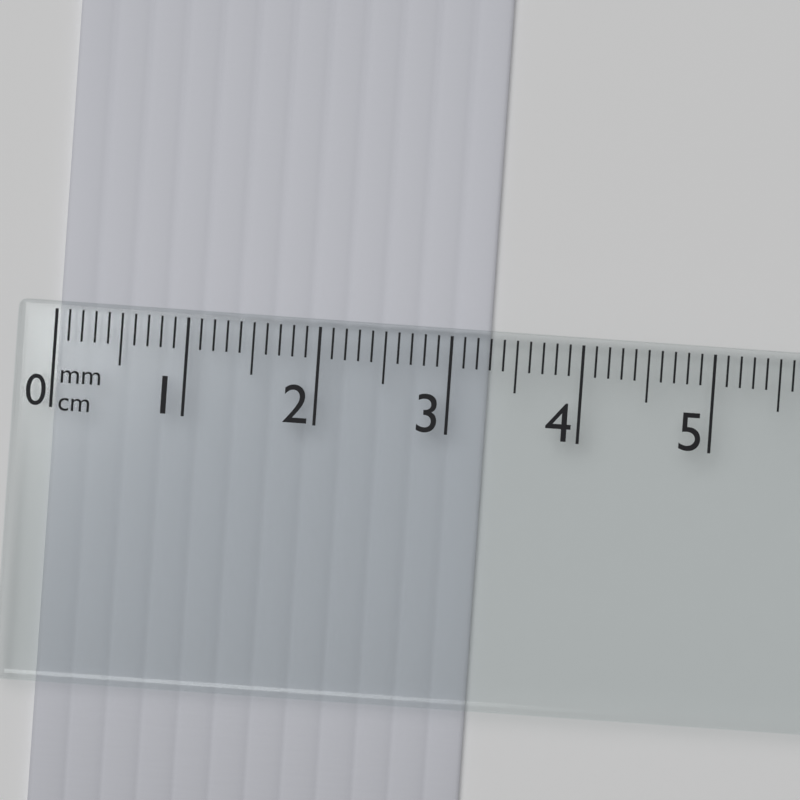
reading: 3.3 cm
